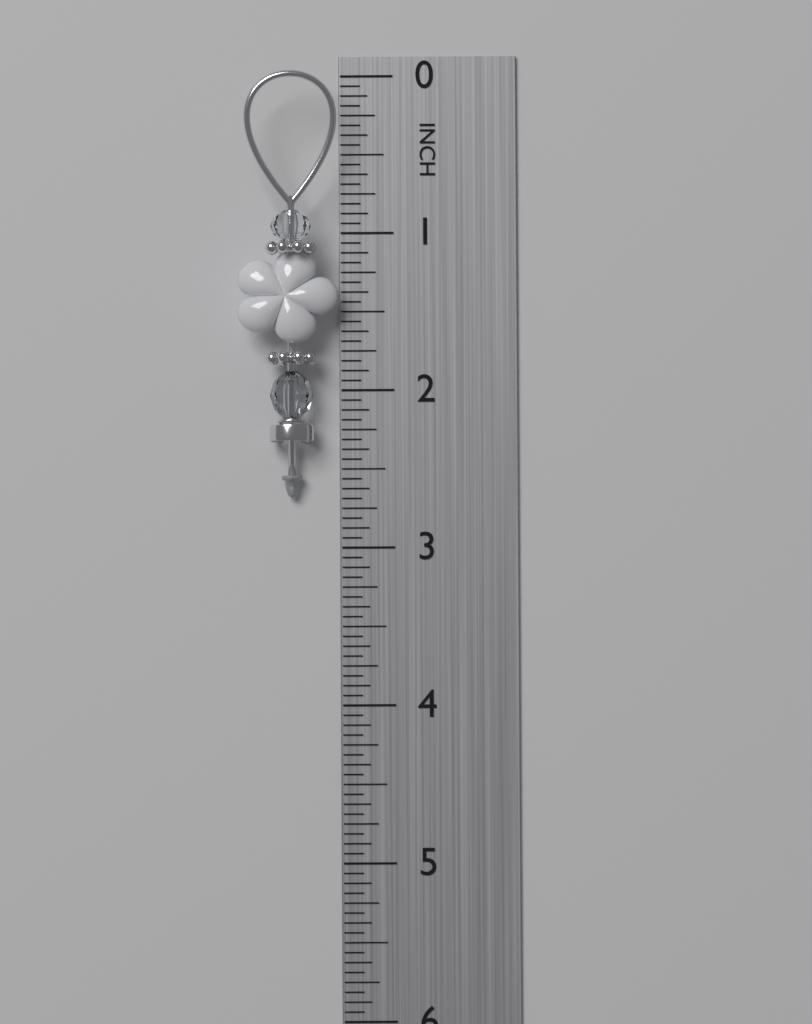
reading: 2.6875 in
